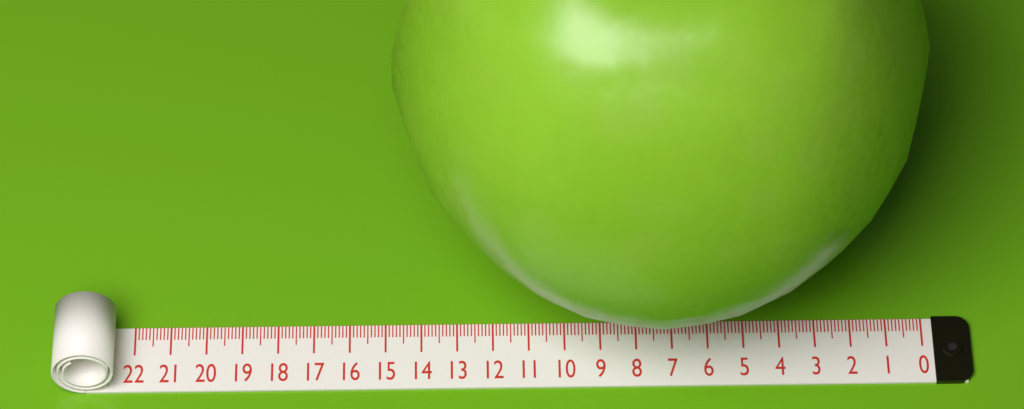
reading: 14.7 (no unit)
